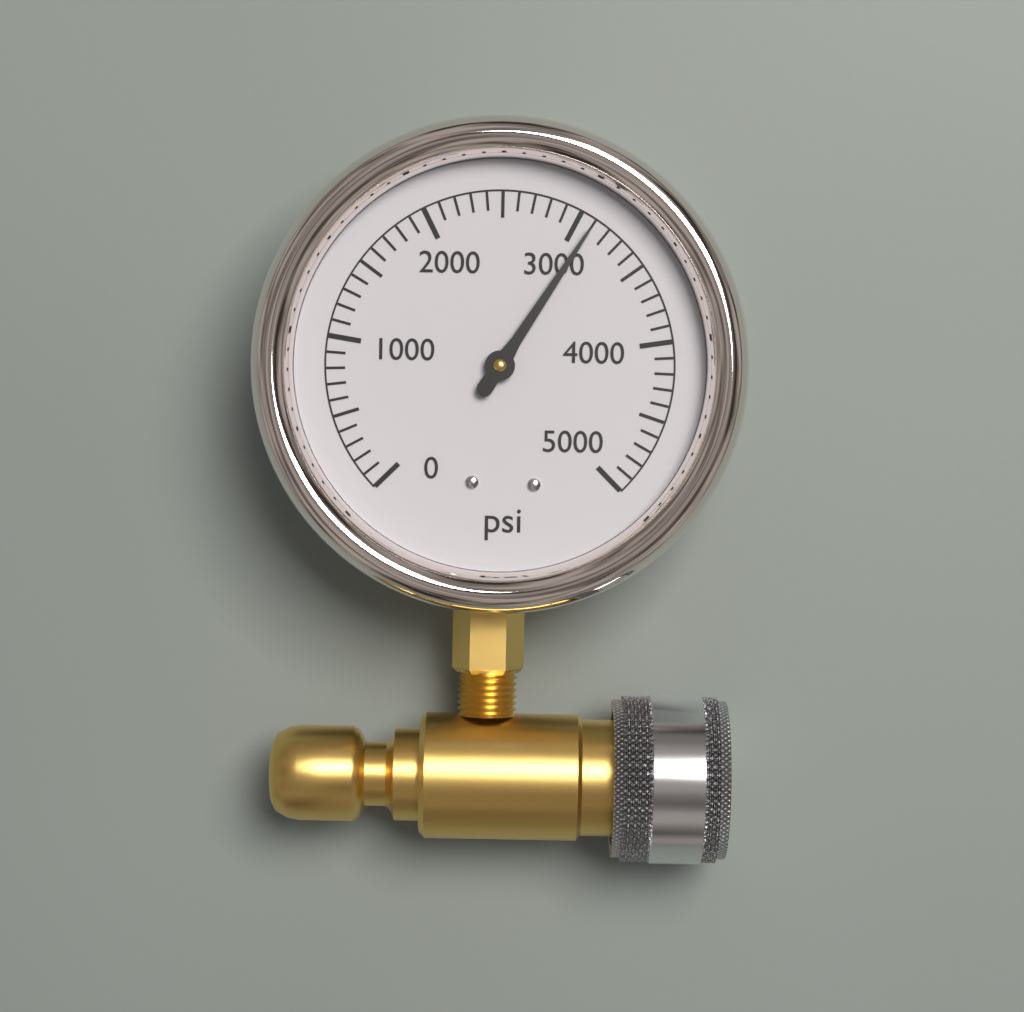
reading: 3100 psi
